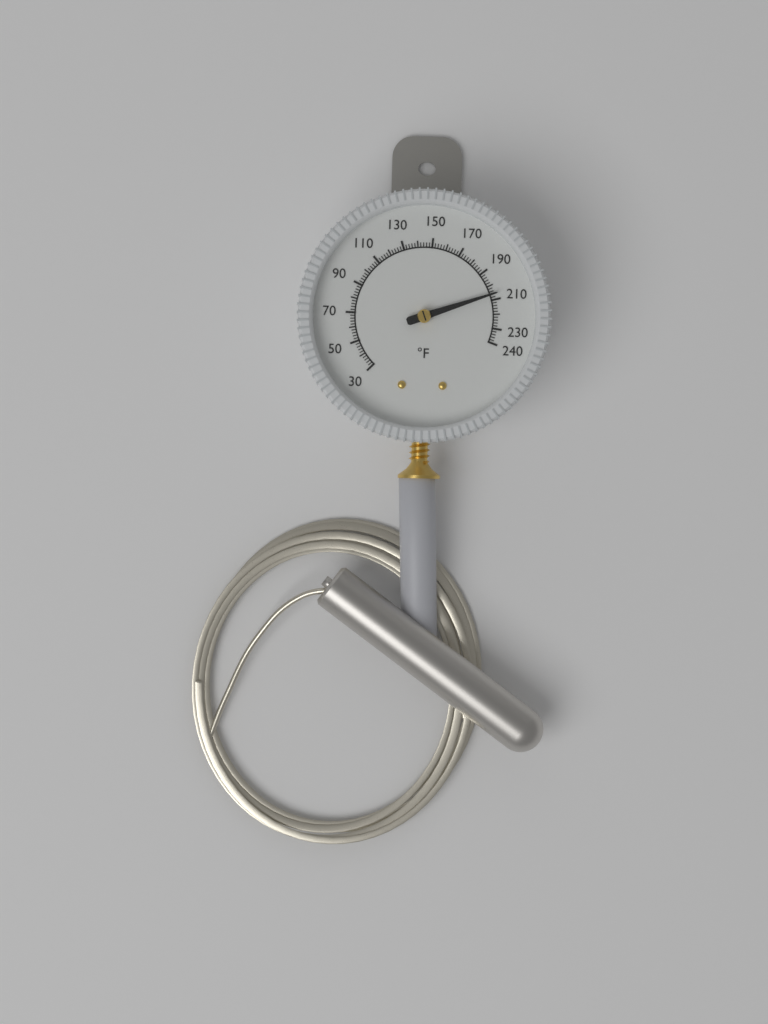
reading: 206 °F
